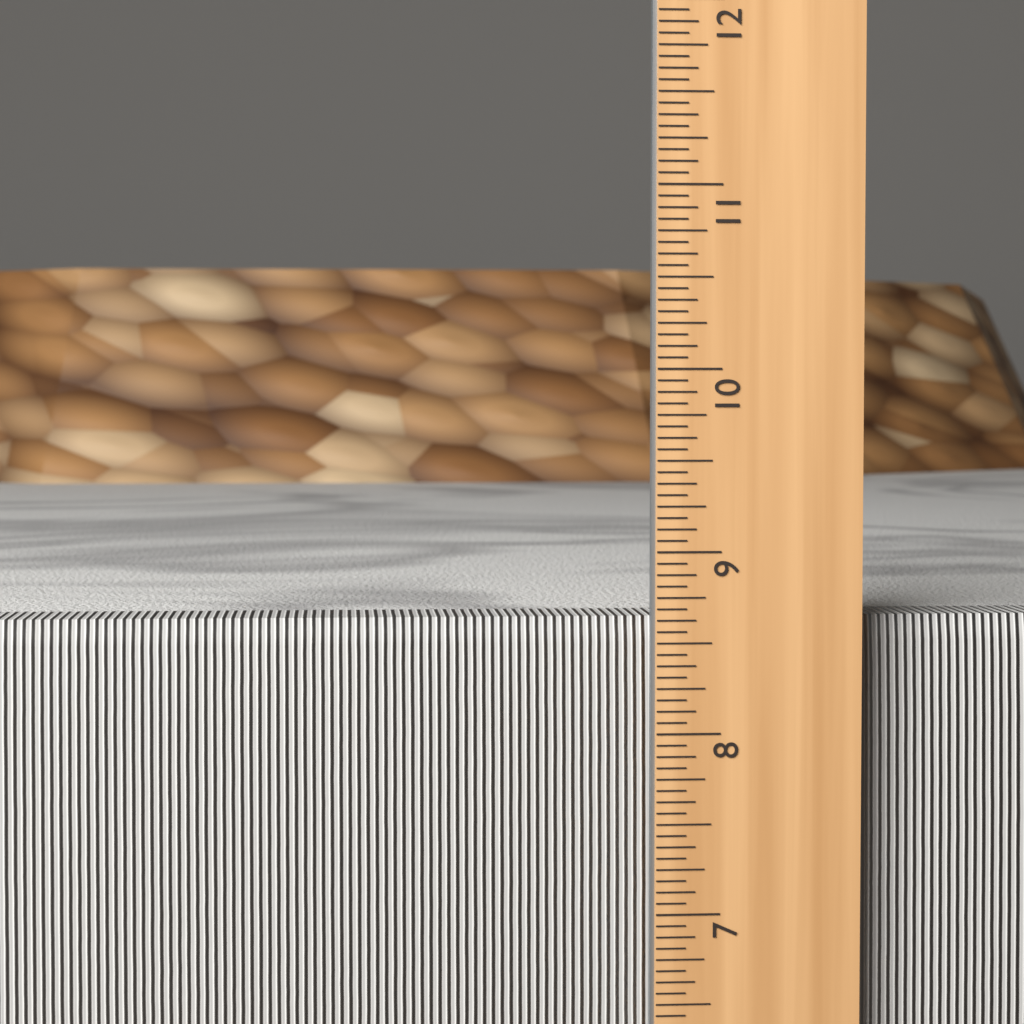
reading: 8.6250 in
